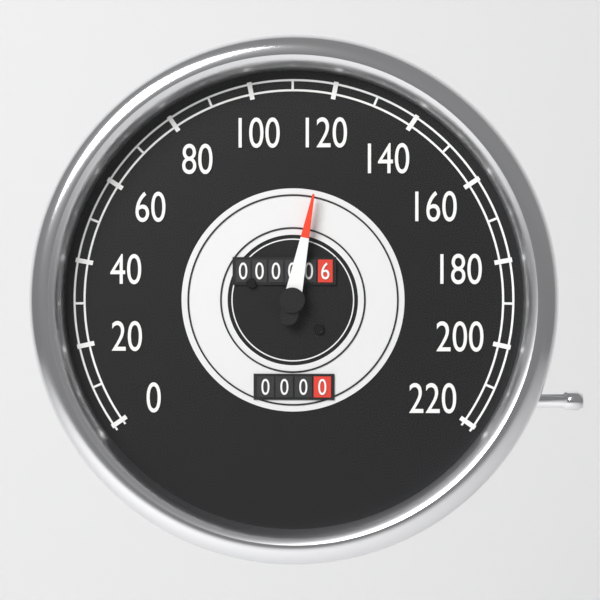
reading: 120 (no unit)
